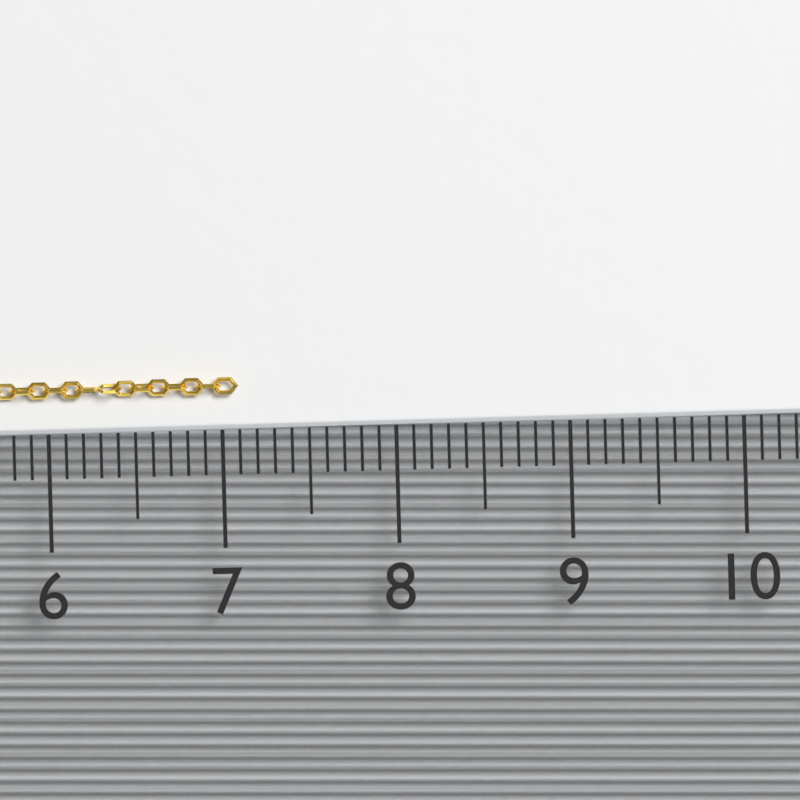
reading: 7.1 (no unit)
